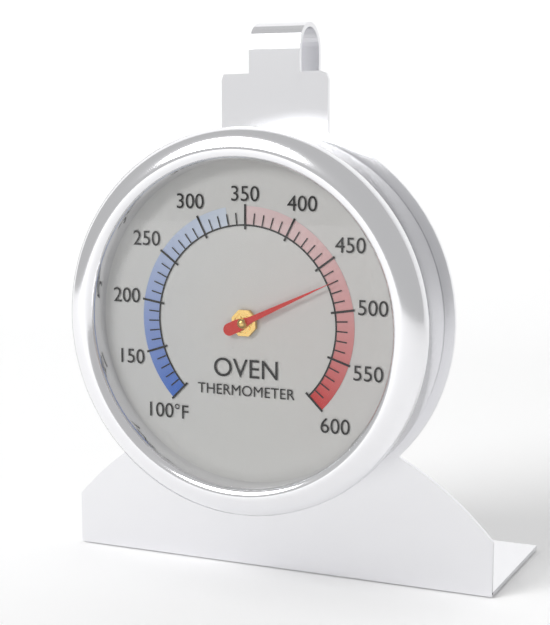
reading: 470 °F
